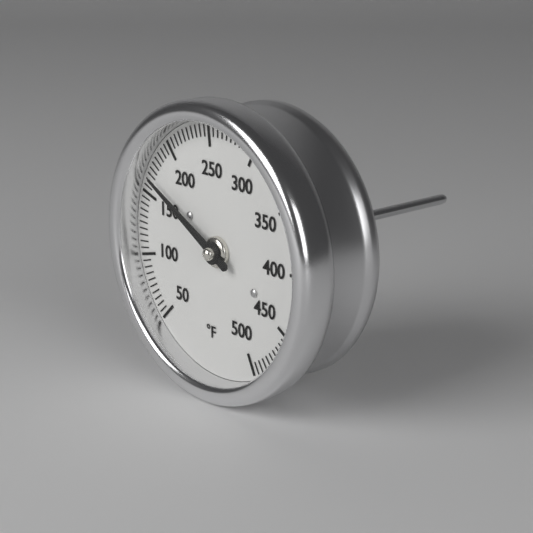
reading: 165 °F
